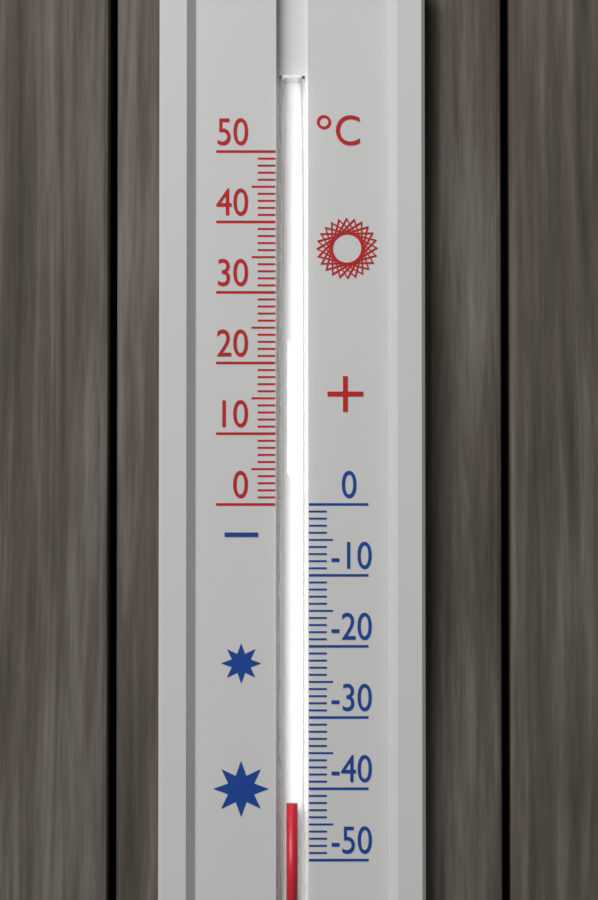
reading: -42 °C
